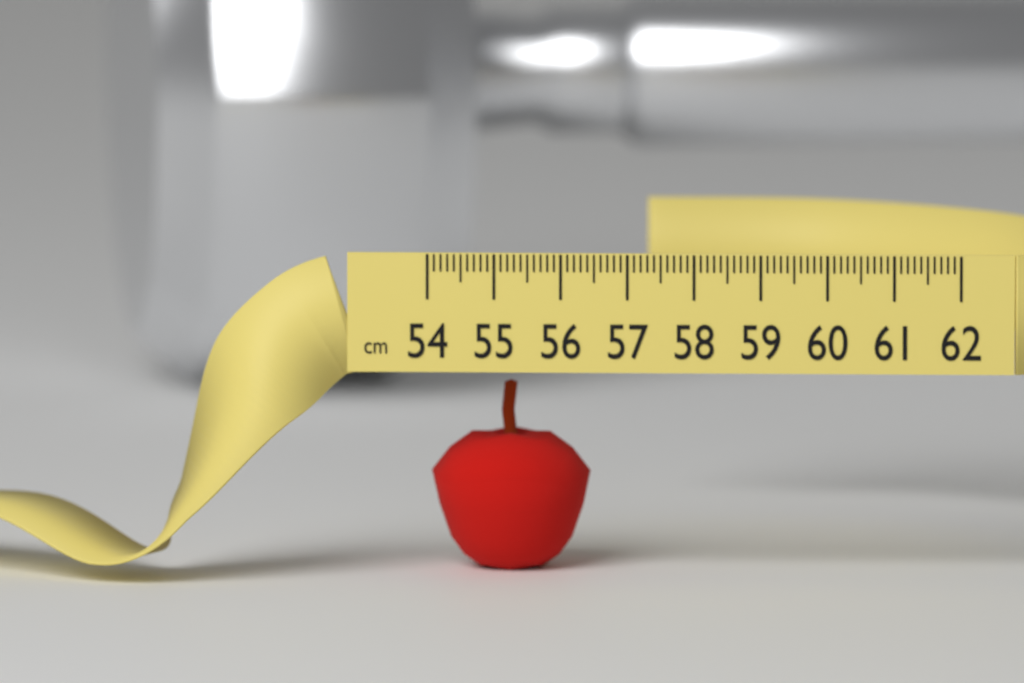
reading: 56.4 cm
